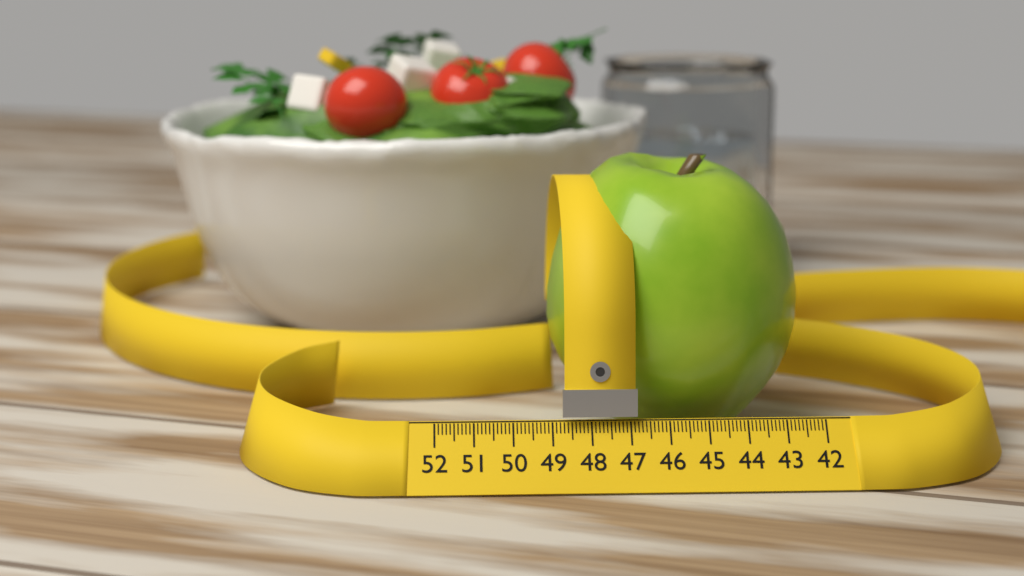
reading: 48.9 (no unit)
